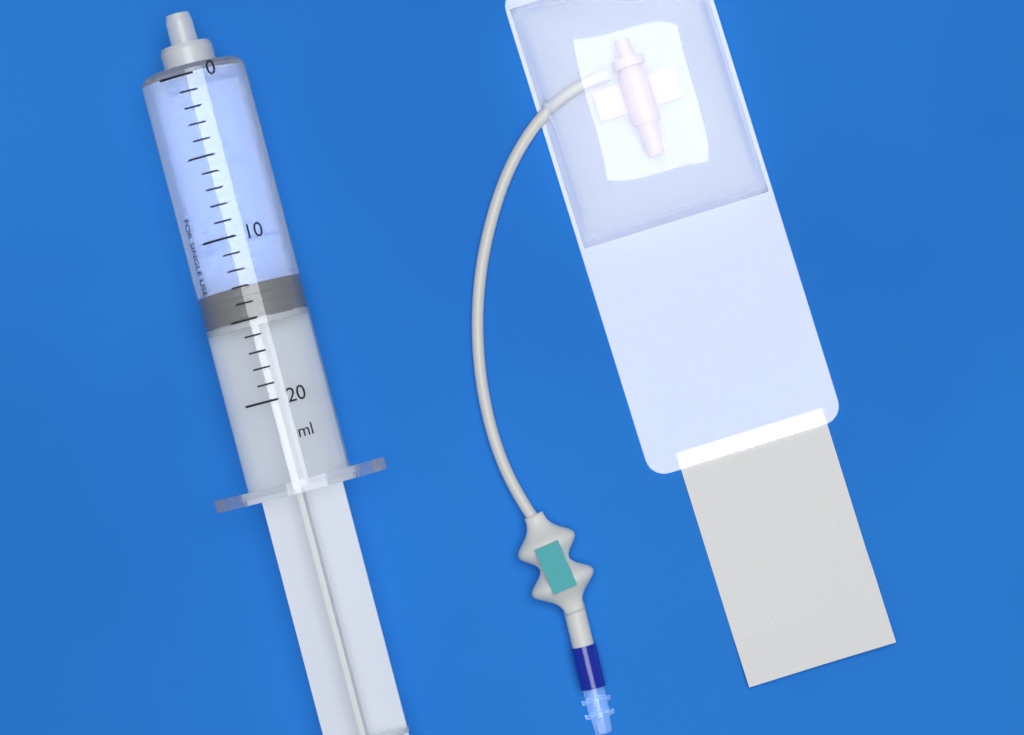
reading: 13 ml
